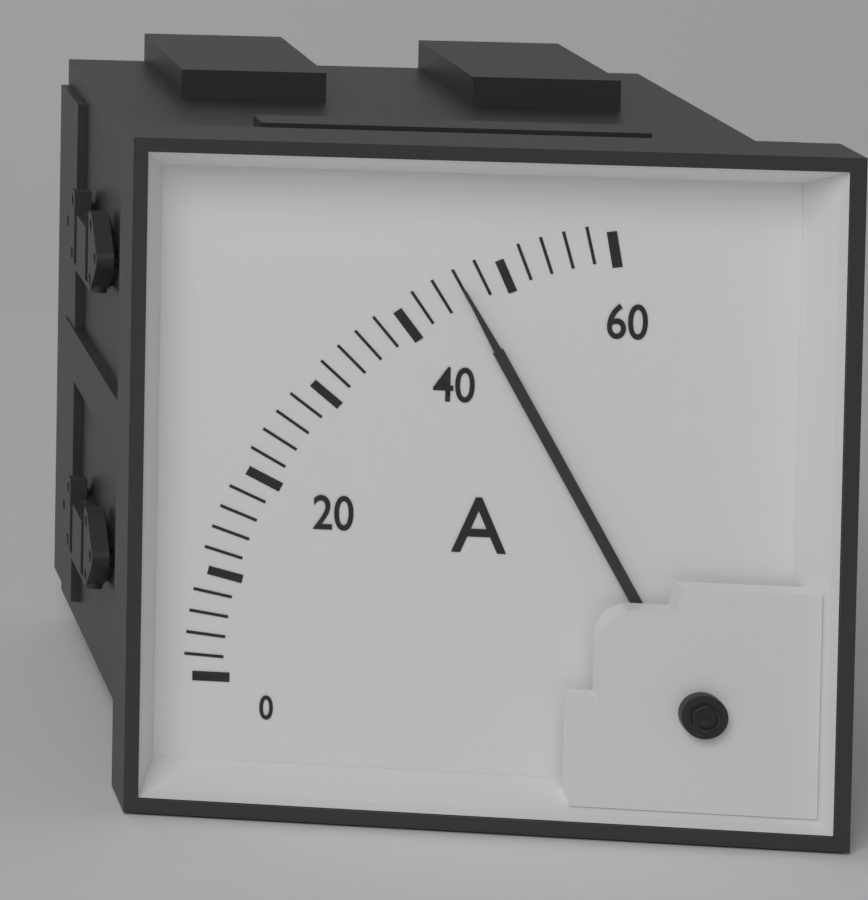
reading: 46 A
